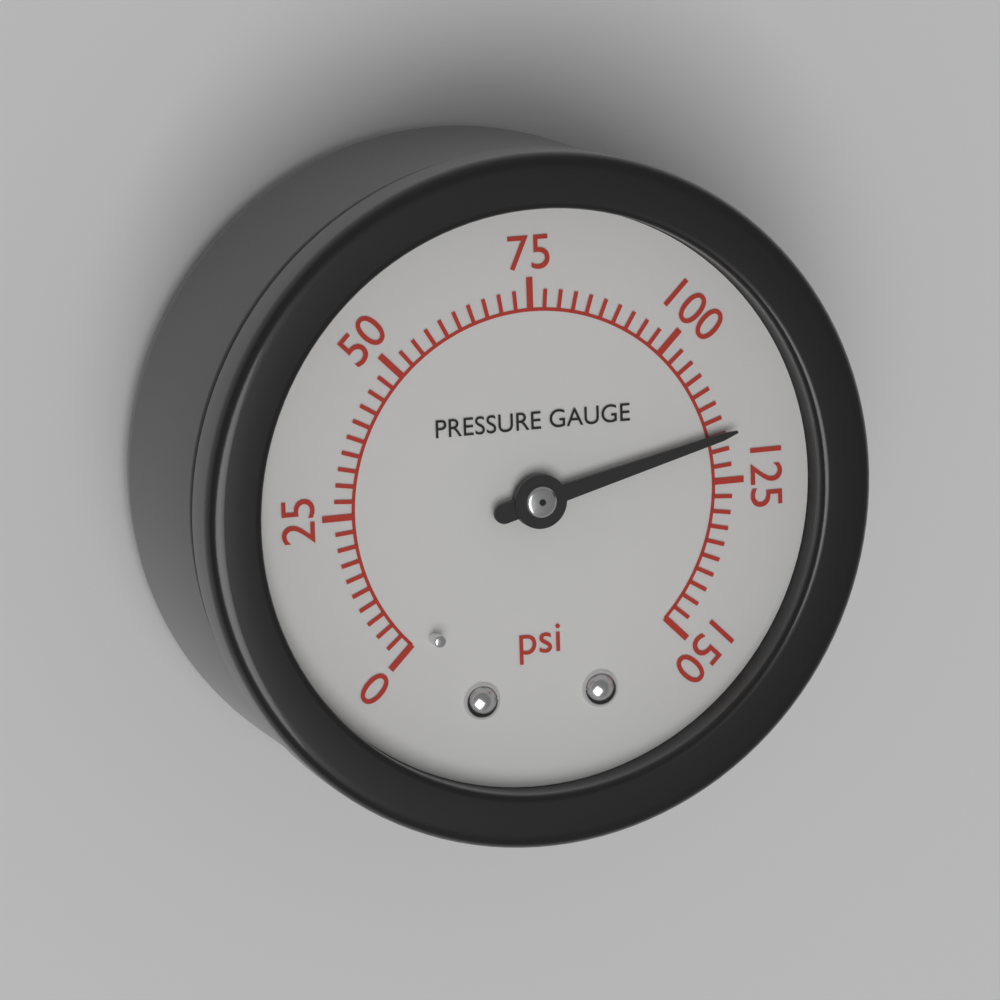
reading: 117.5 psi
